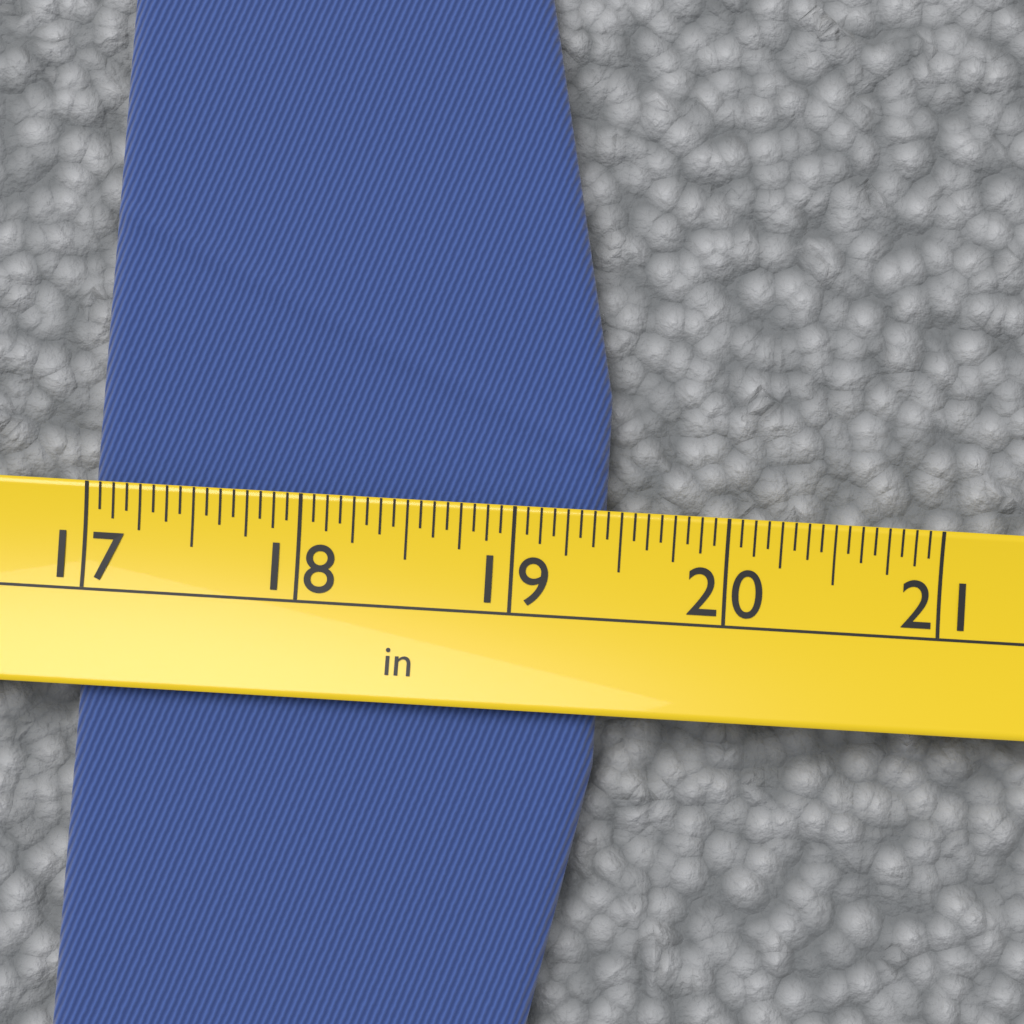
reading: 19.4375 in
